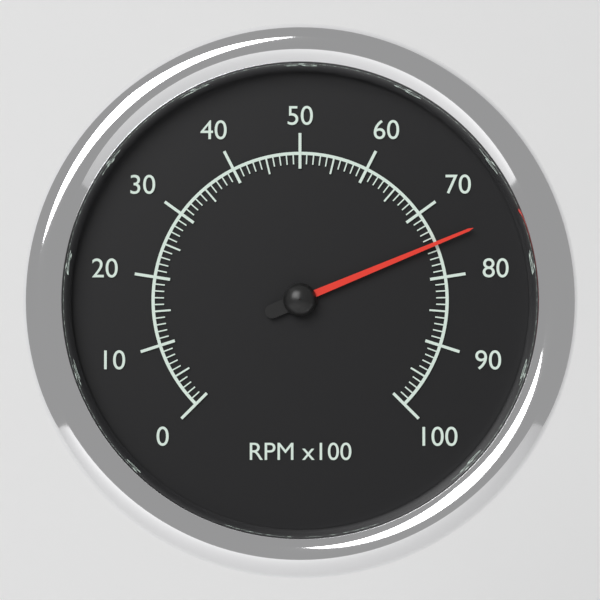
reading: 75 RPM x100
